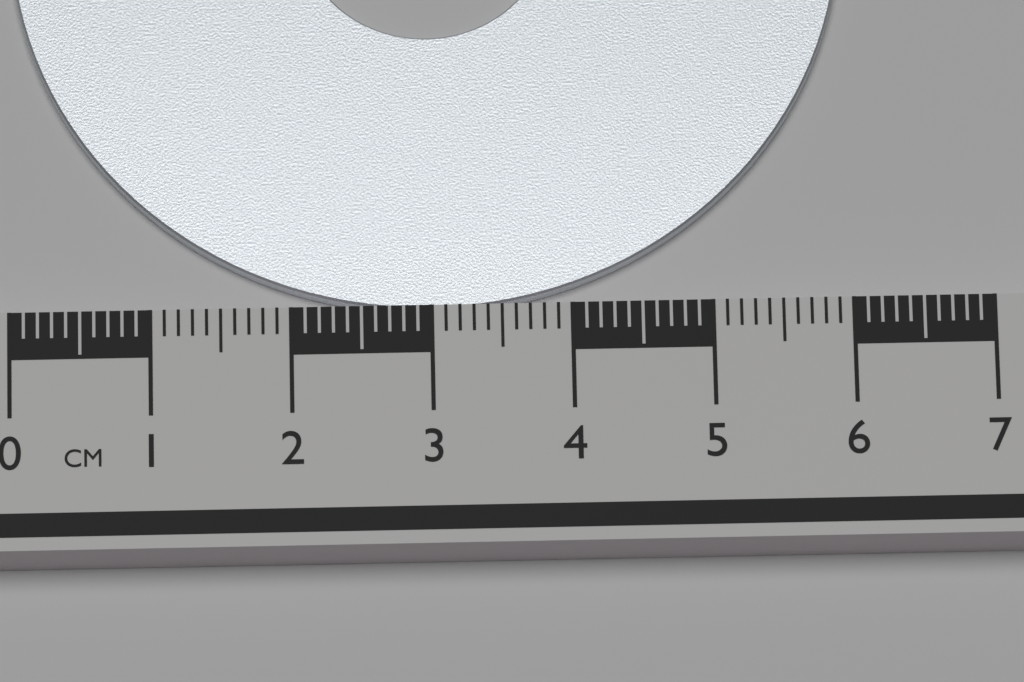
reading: 6.0 cm
